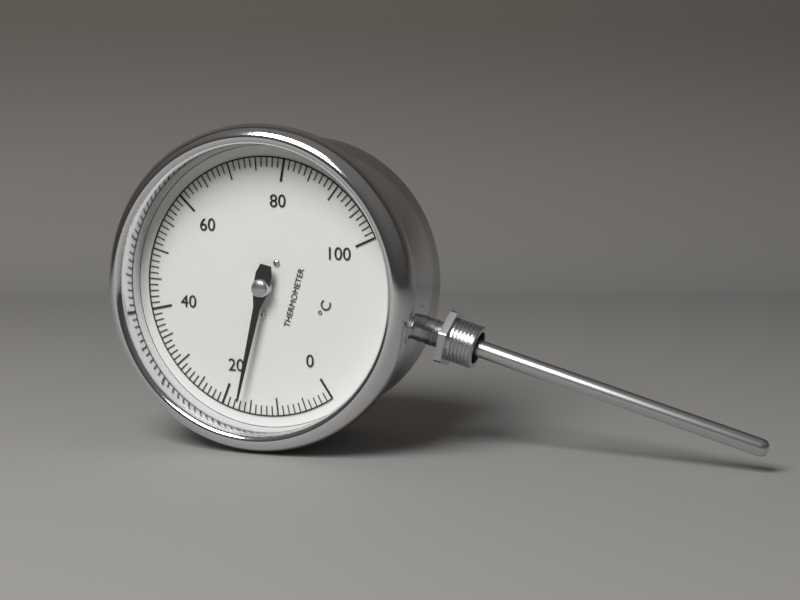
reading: 17 °C
